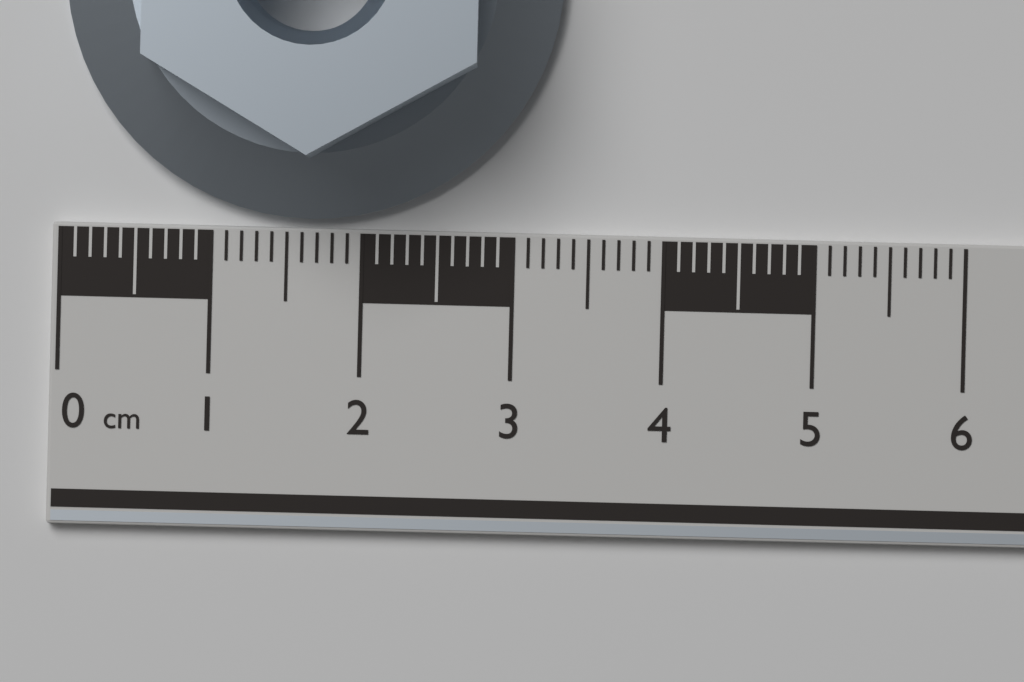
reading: 3.3 cm
